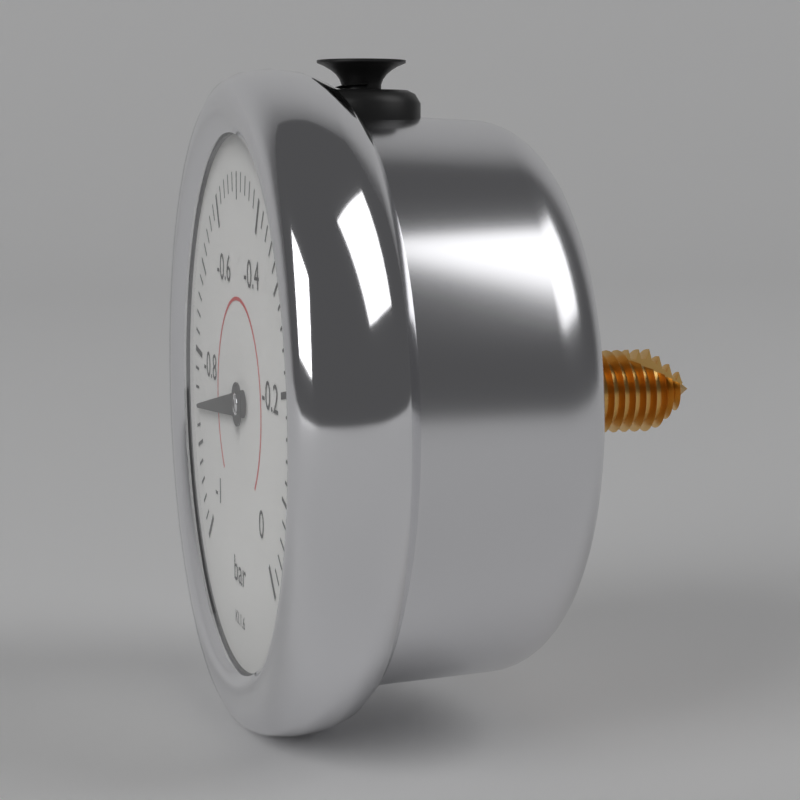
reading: -0.86 bar
